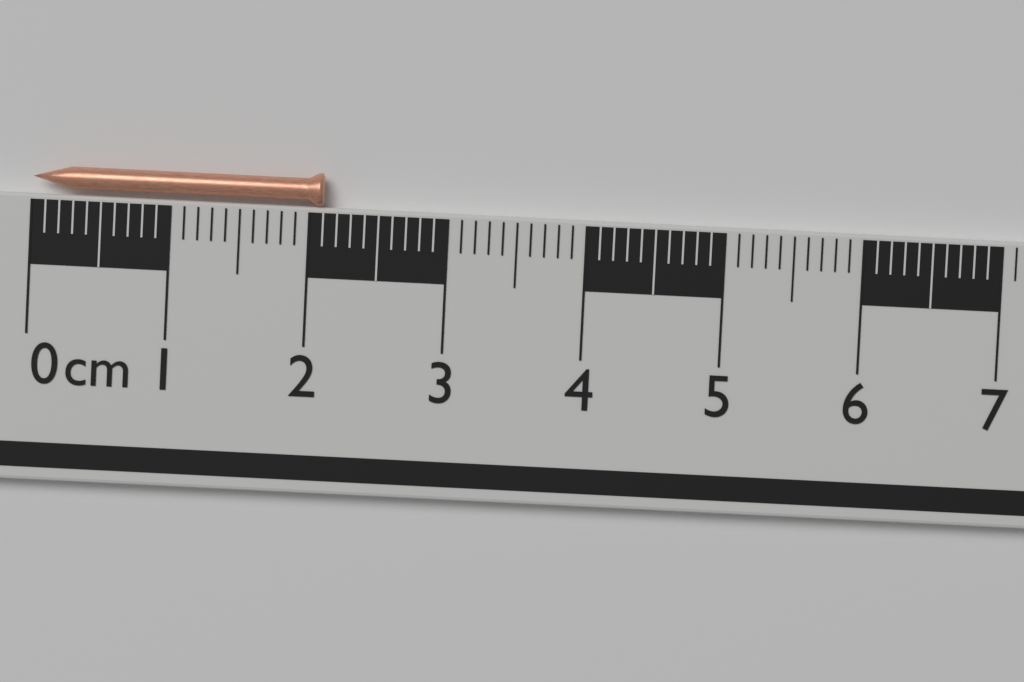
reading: 2.1 cm
